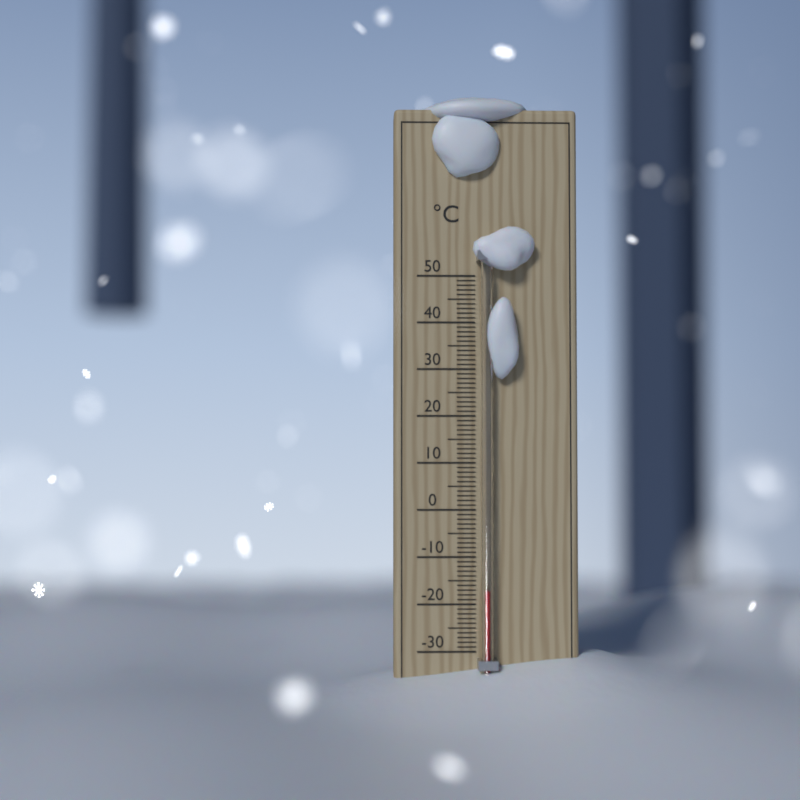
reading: -17 °C
